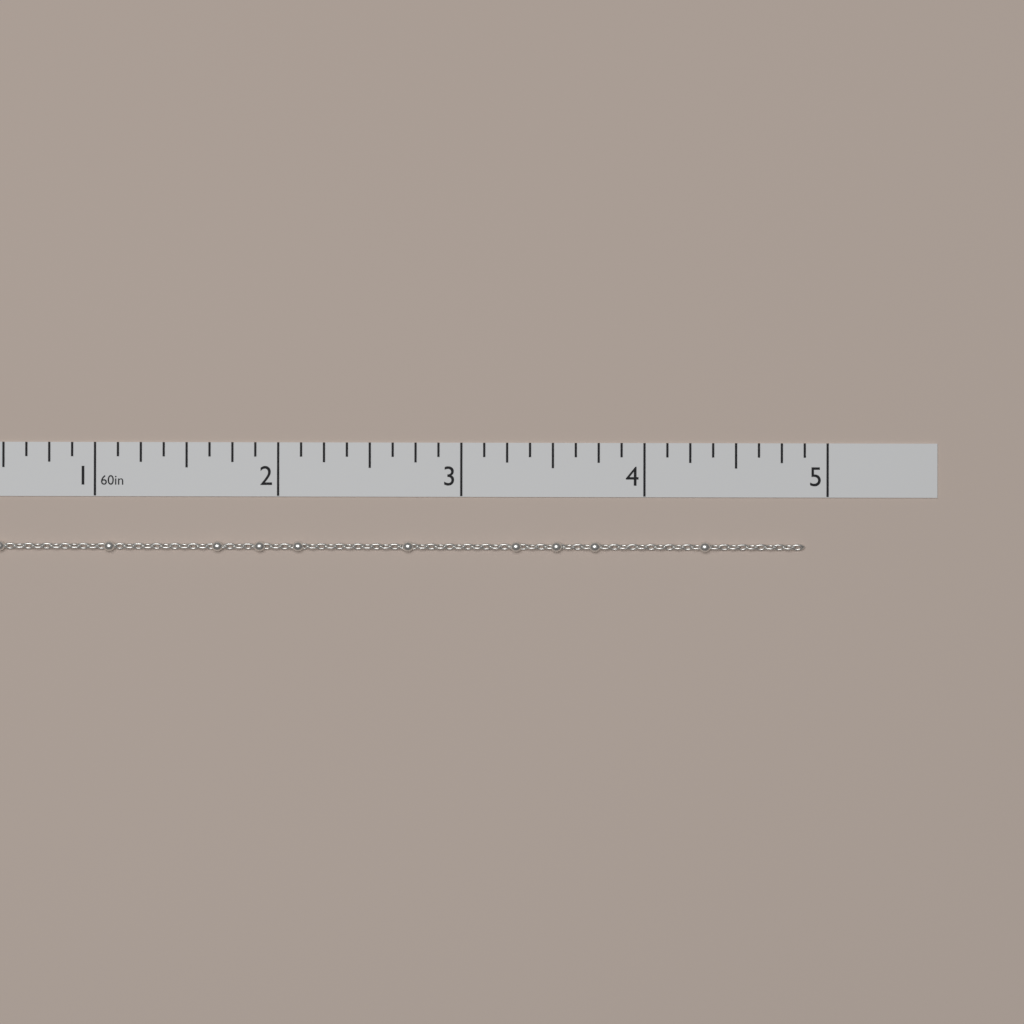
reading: 4.875 in
